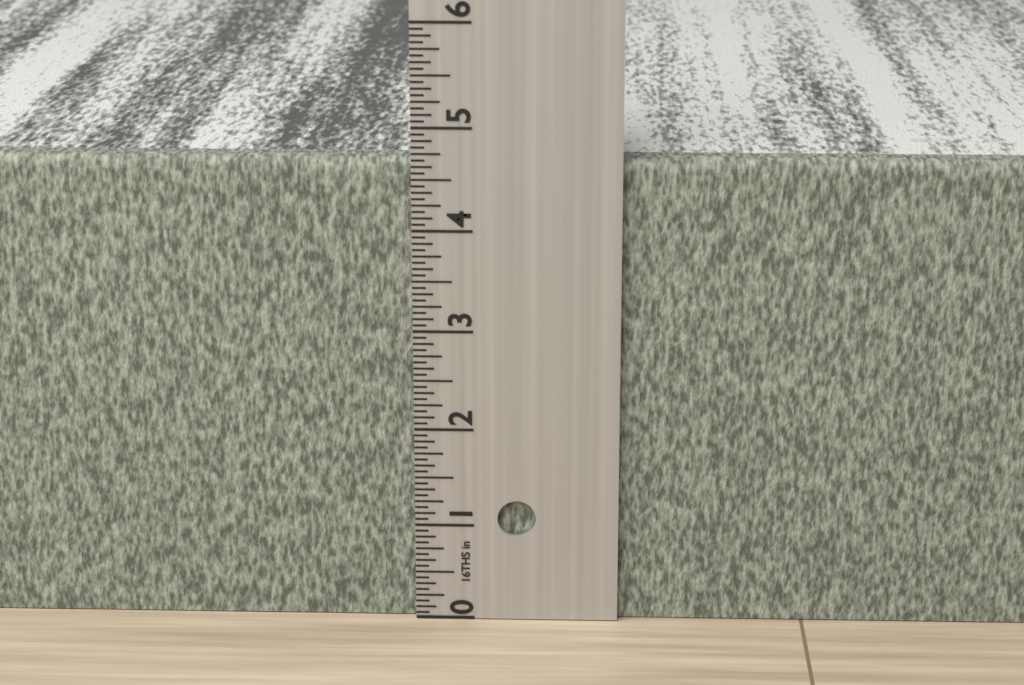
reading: 4.6875 in
